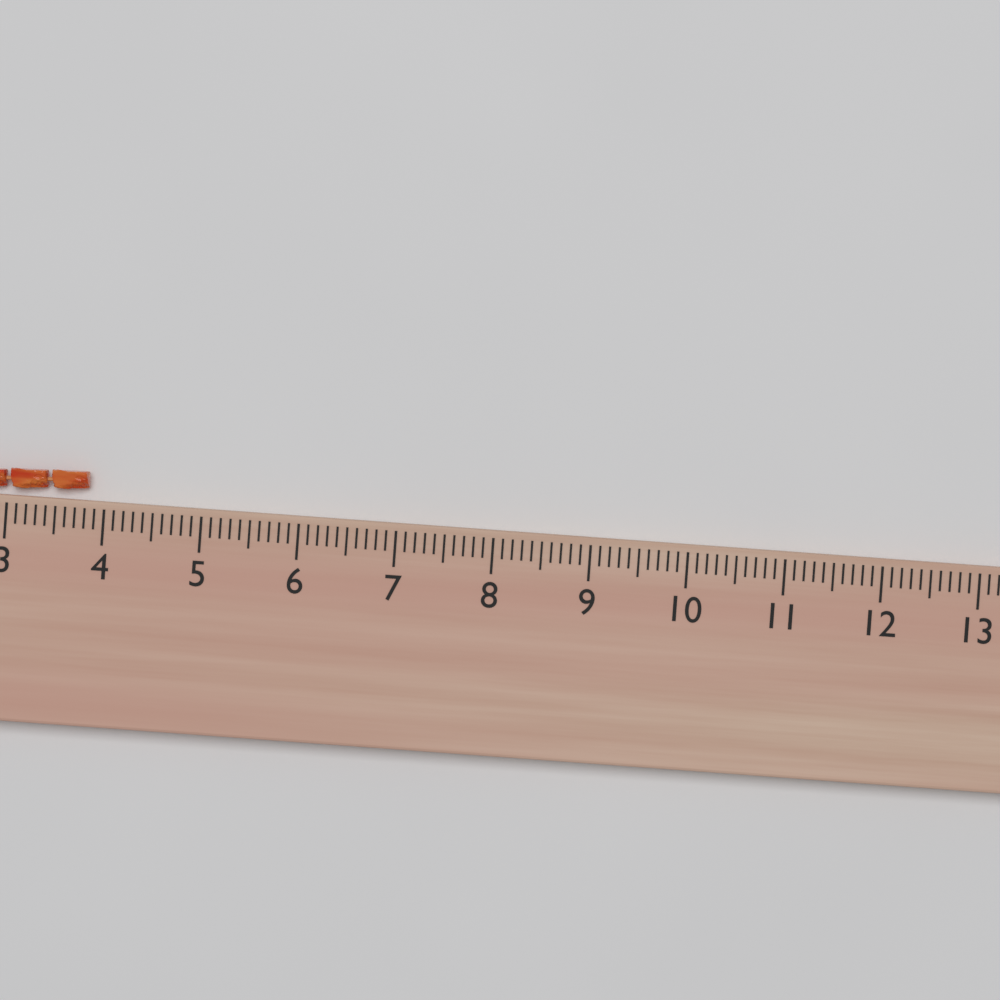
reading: 3.8 (no unit)
